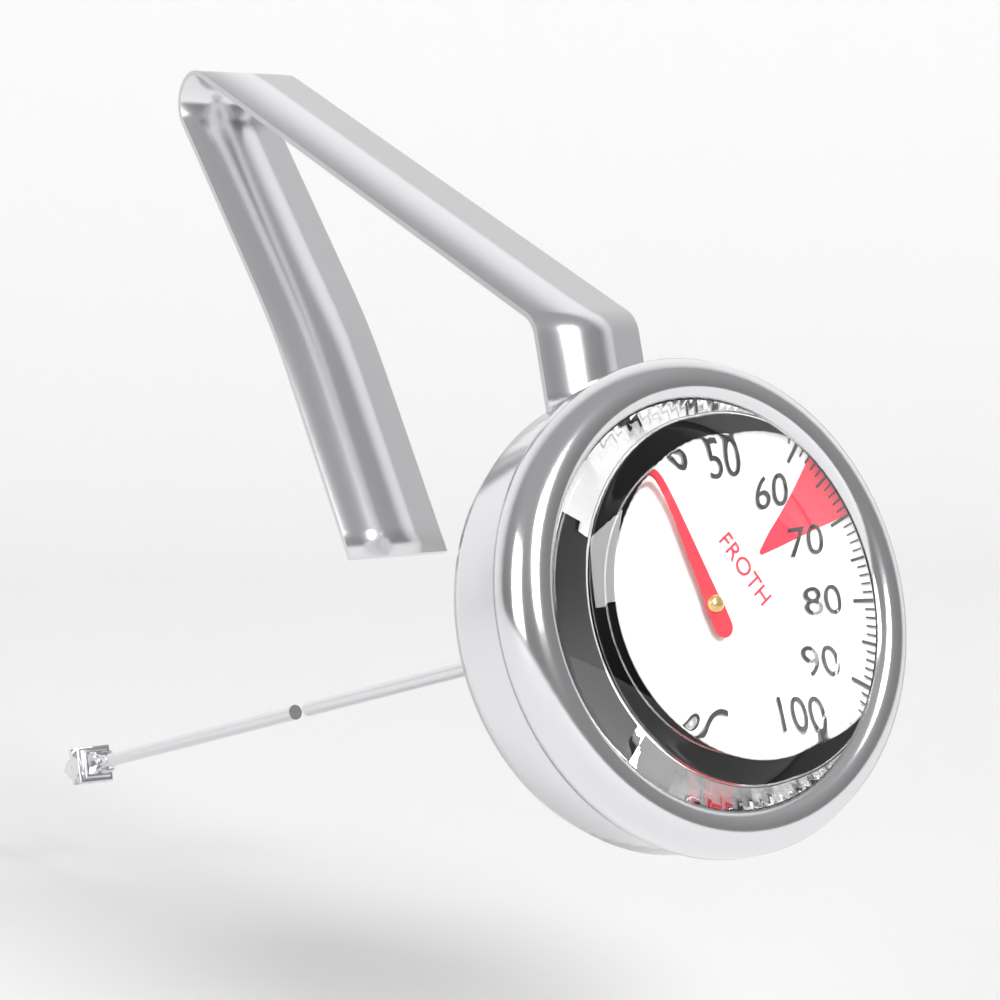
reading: 35 °C
